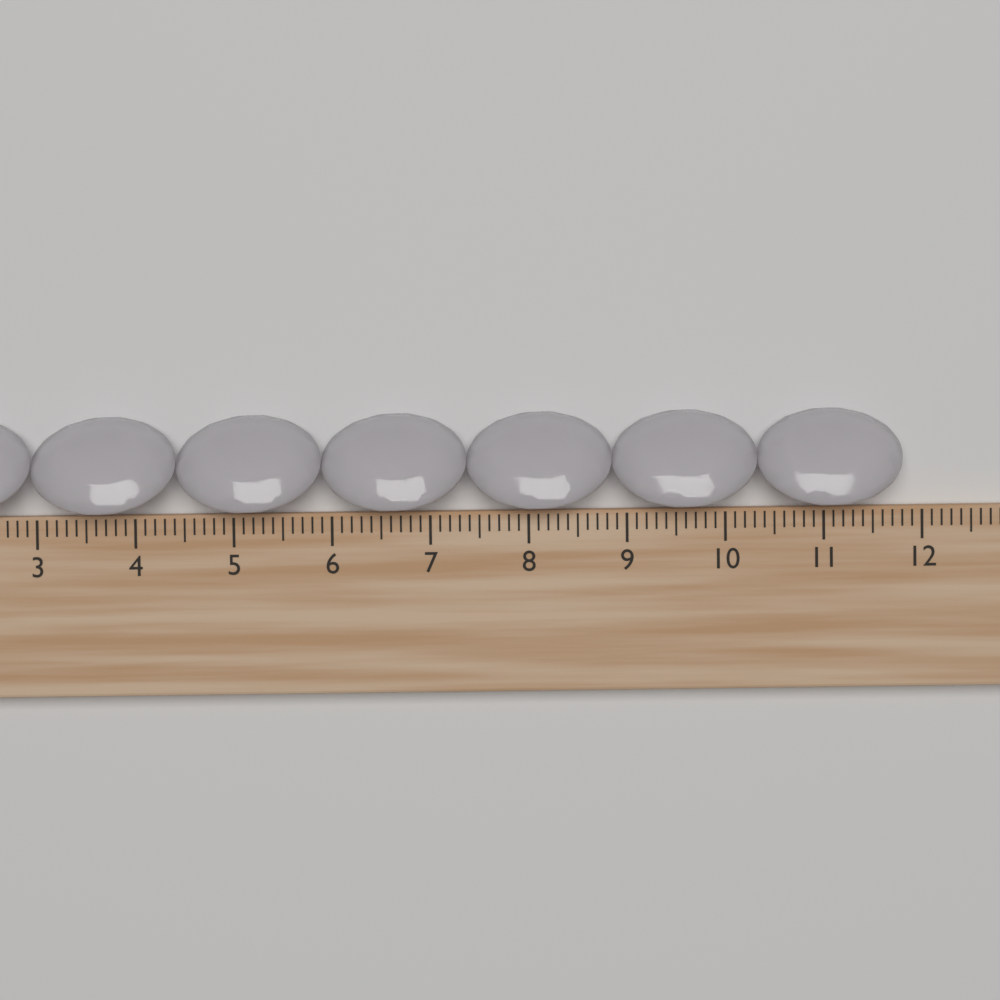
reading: 11.8 cm
